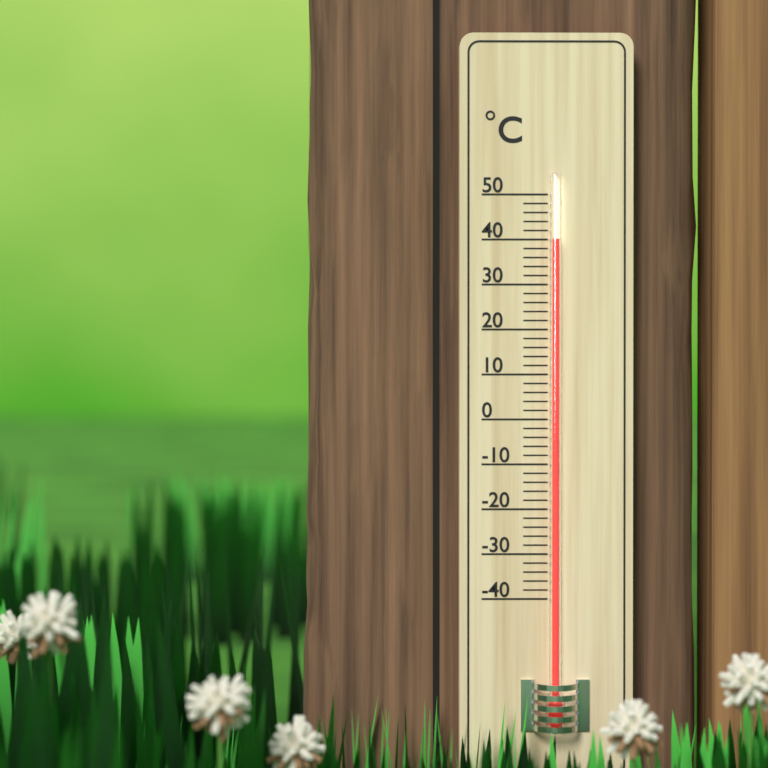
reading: 40 °C
